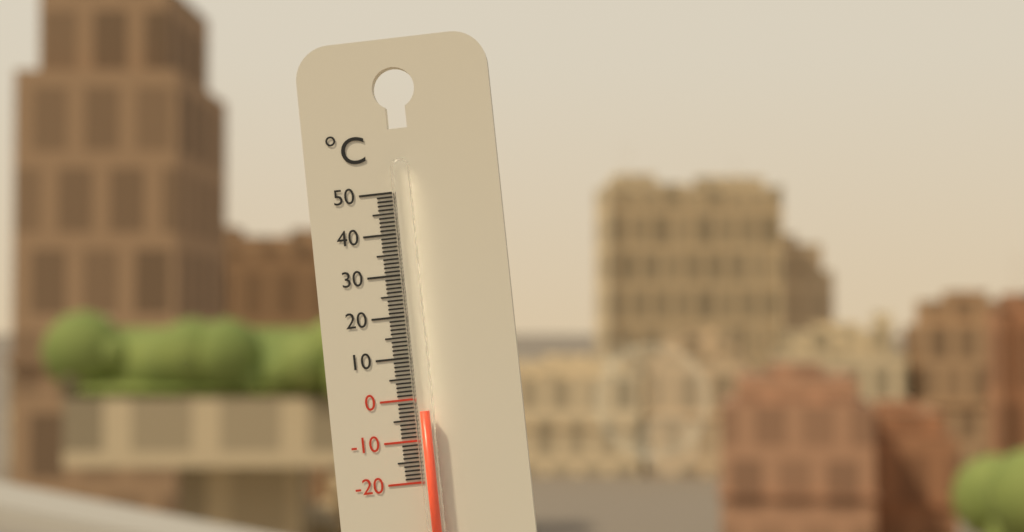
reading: -3 °C
